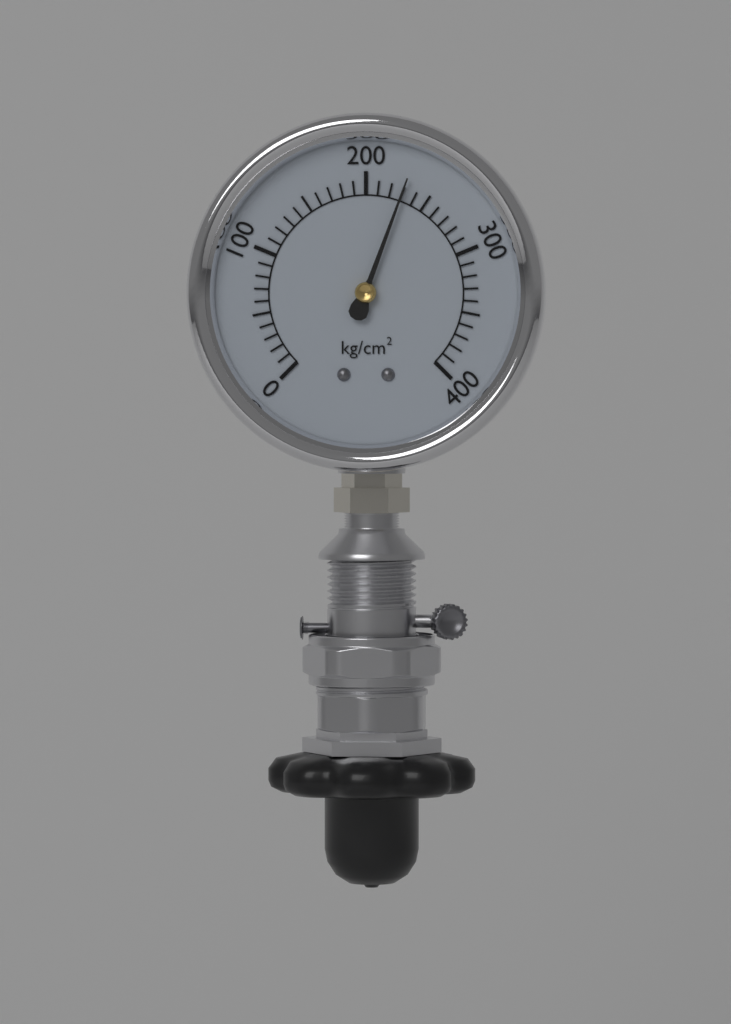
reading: 230 kg/cm²
